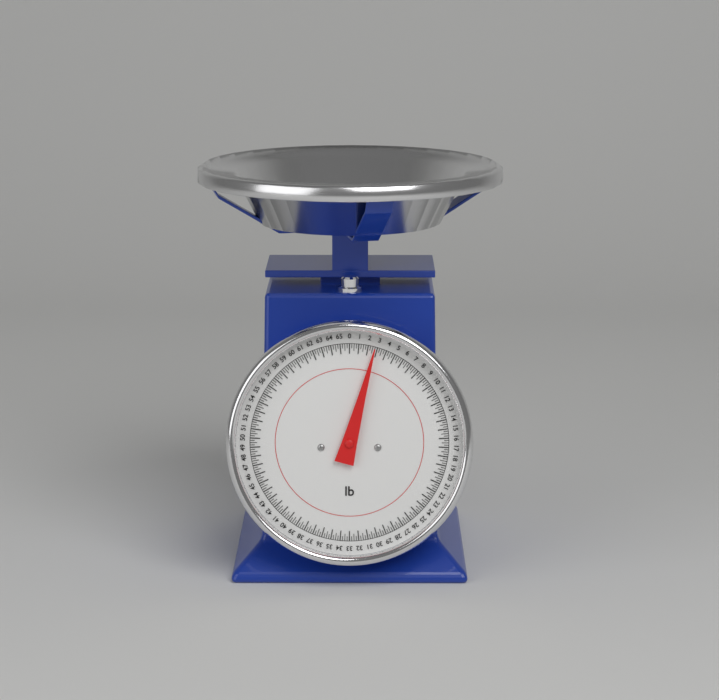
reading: 2.75 lb
